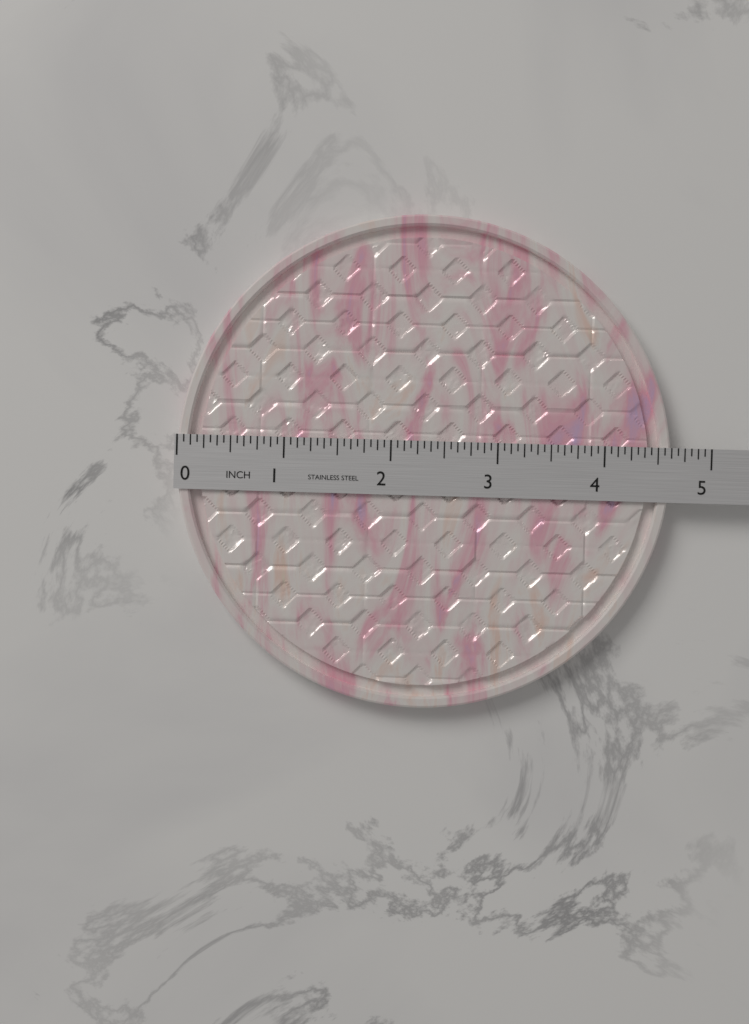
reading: 4.6250 in
